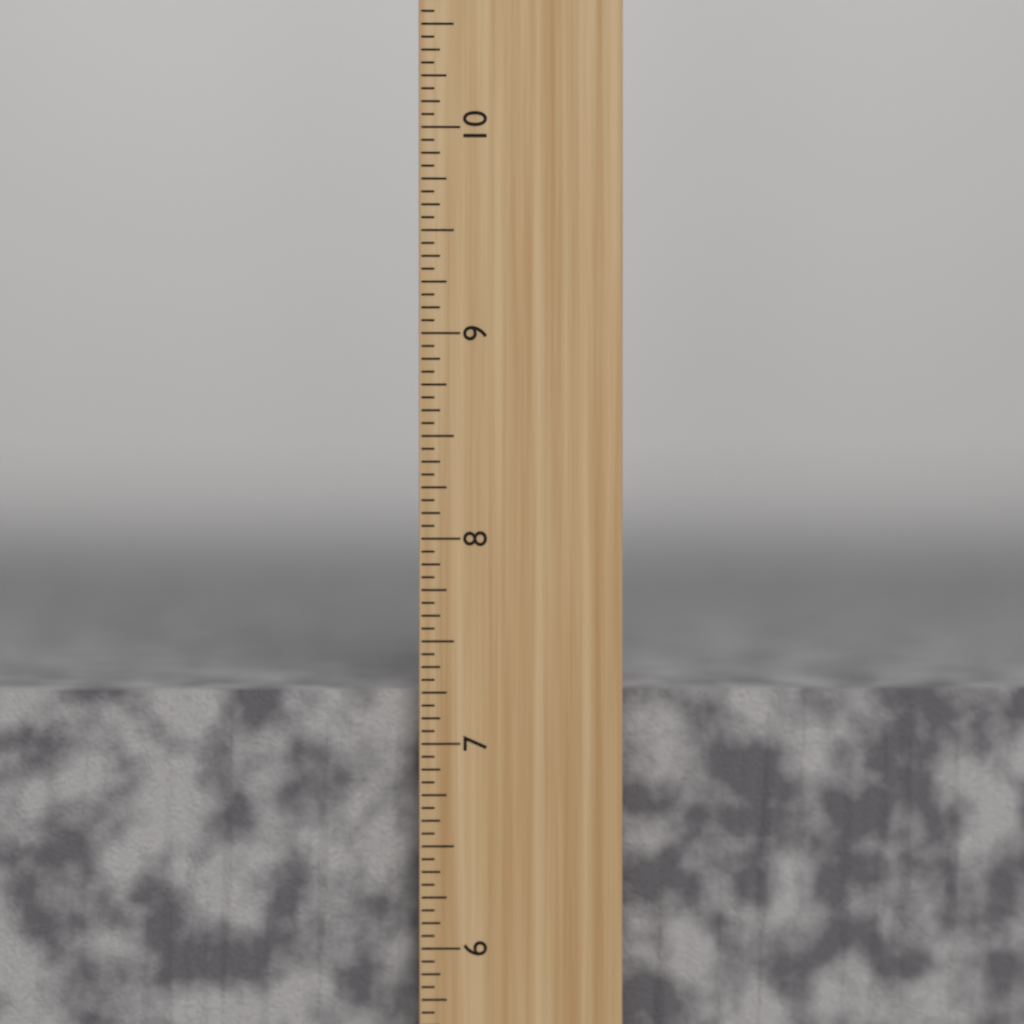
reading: 7.2500 inch
